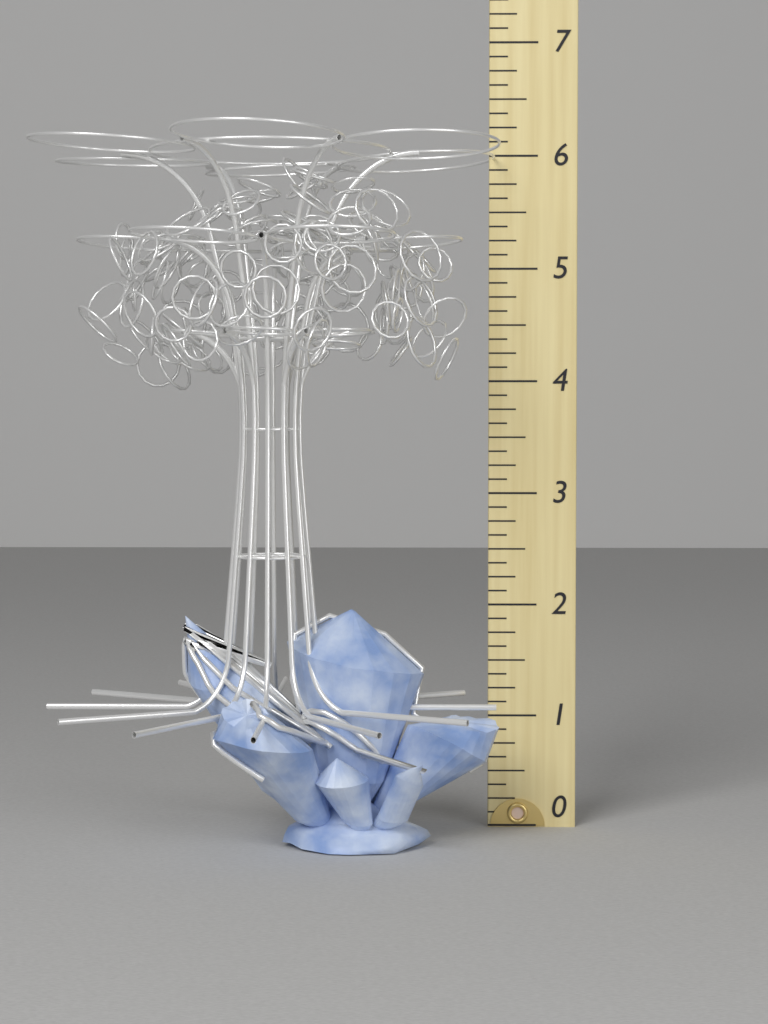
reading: 6.000 (no unit)
